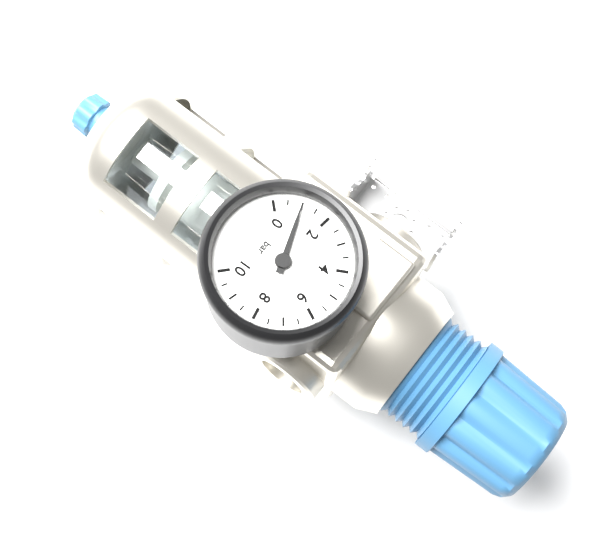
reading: 1.0 bar
